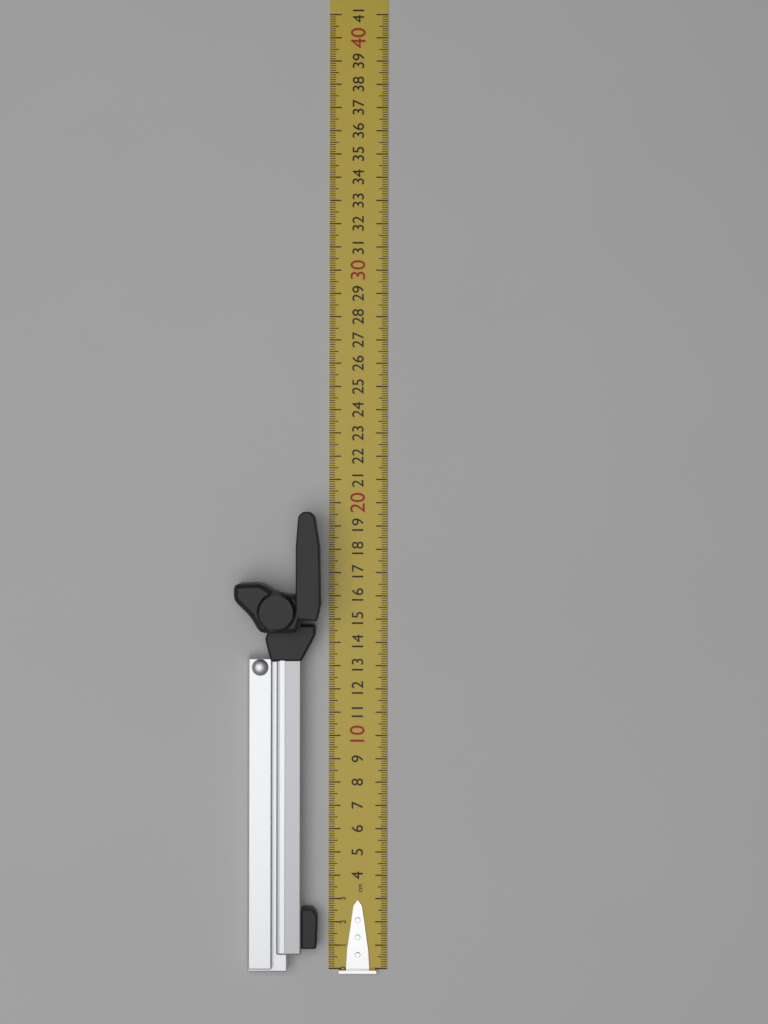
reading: 19.6 cm
